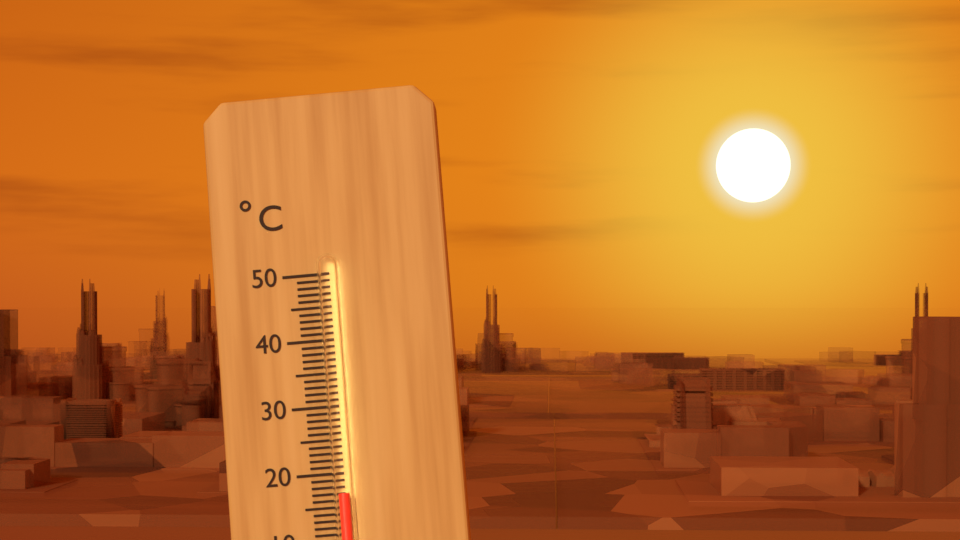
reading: 17 °C
